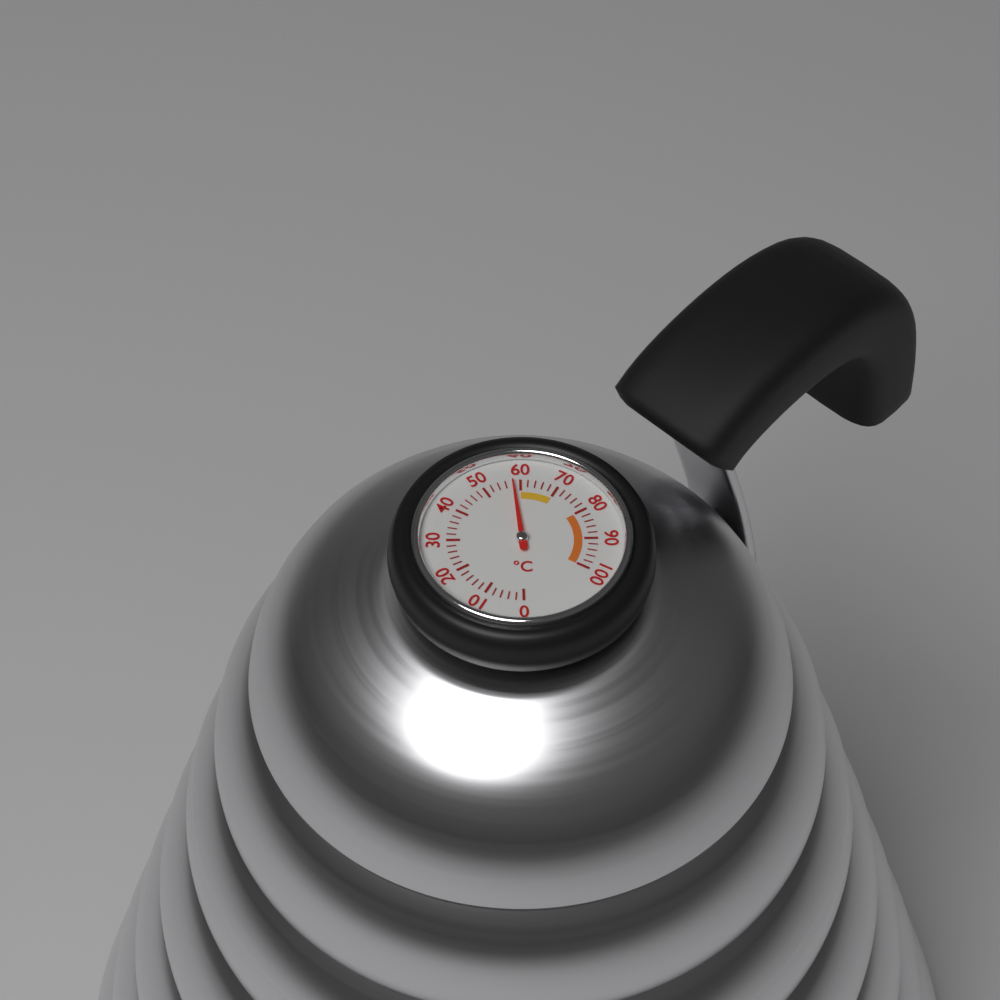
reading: 58 °C
